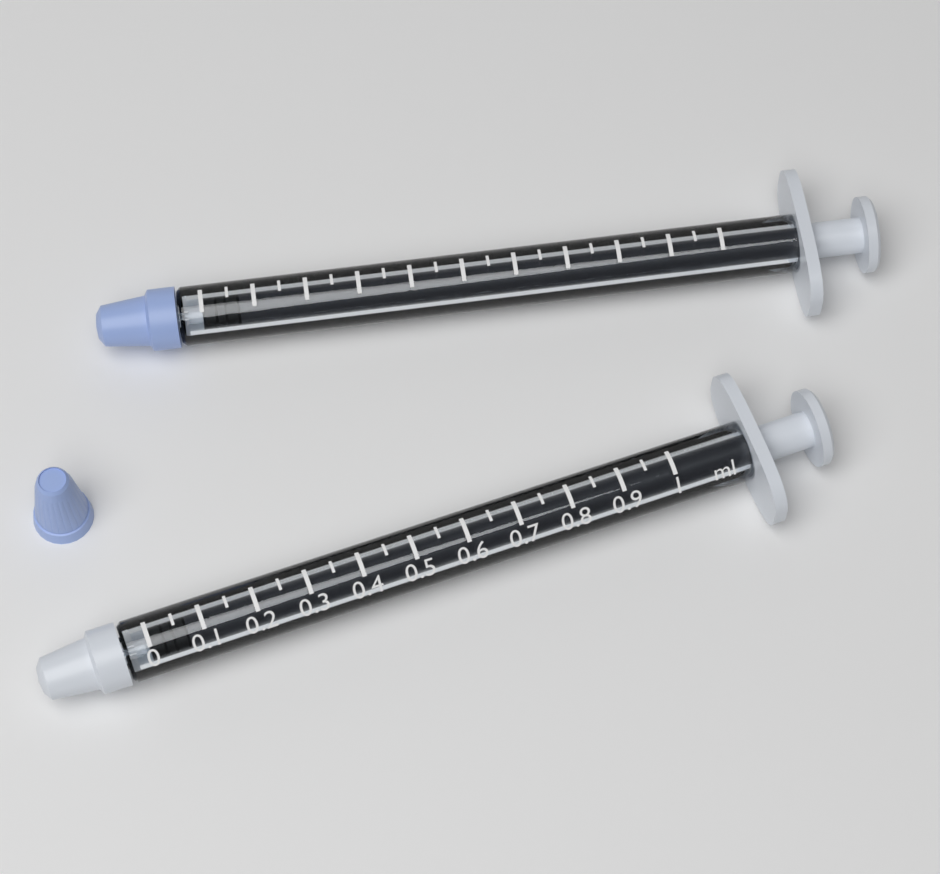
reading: 0.00 ml
